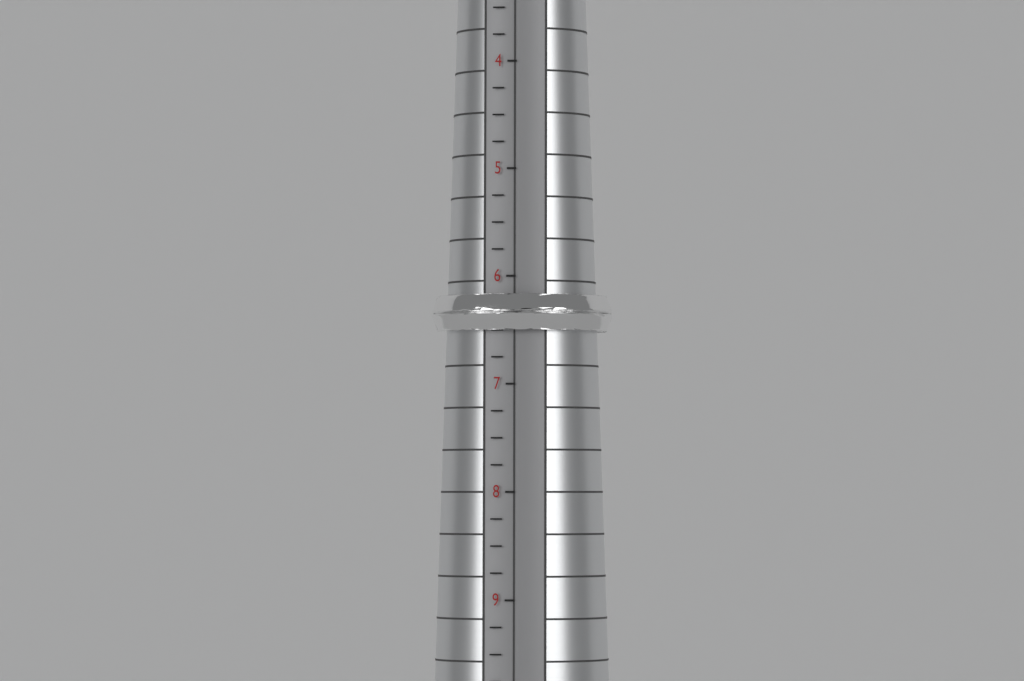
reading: 6.50 (no unit)
